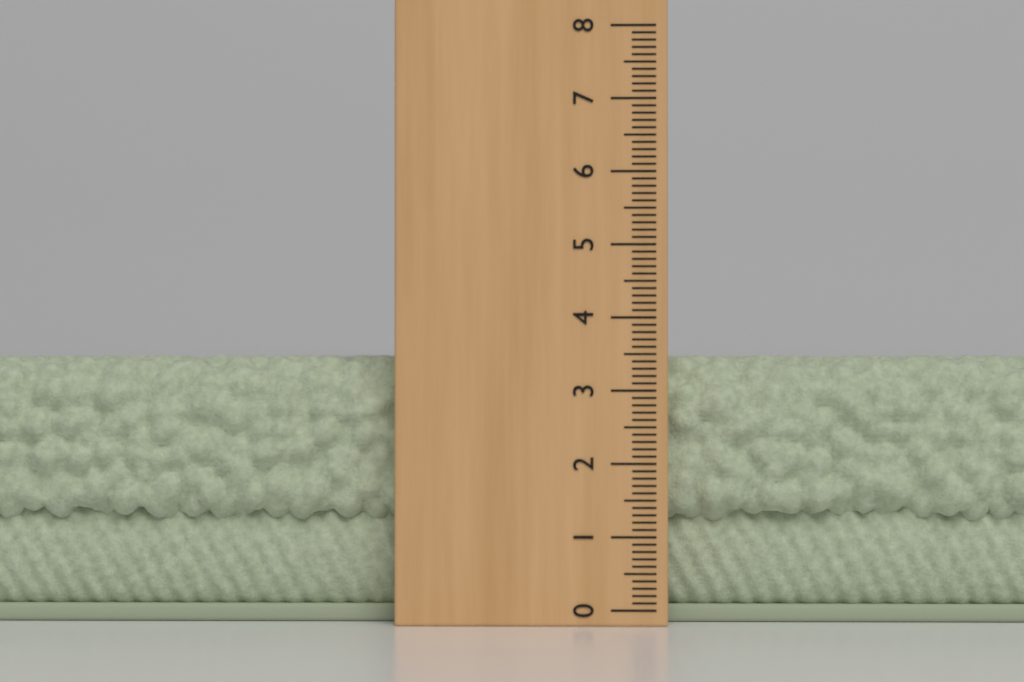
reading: 3.5 (no unit)
